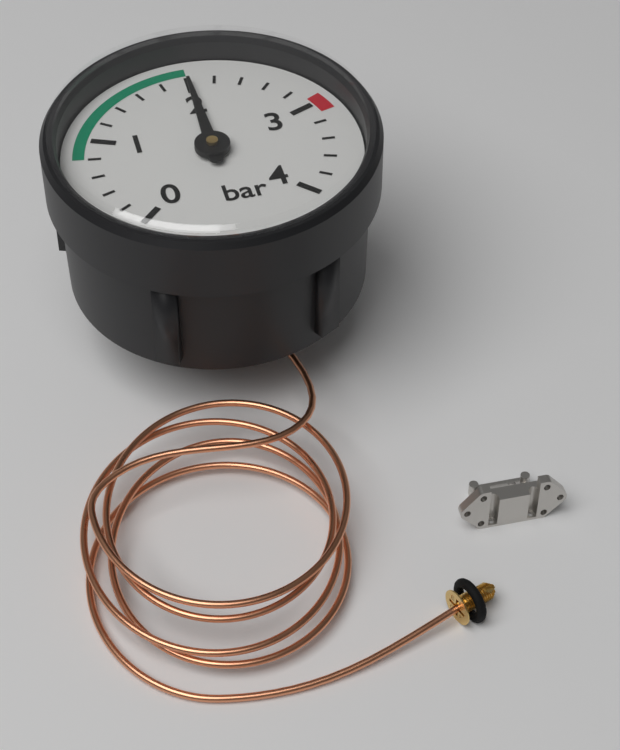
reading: 2.0 bar
